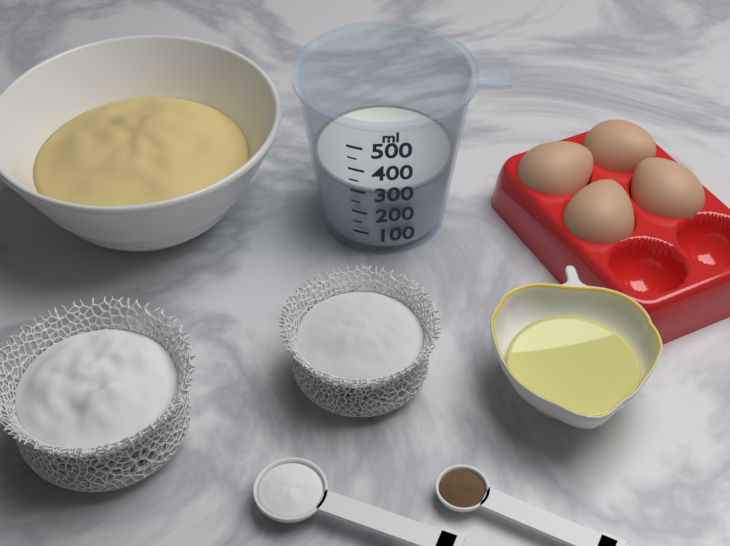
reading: 300 ml
